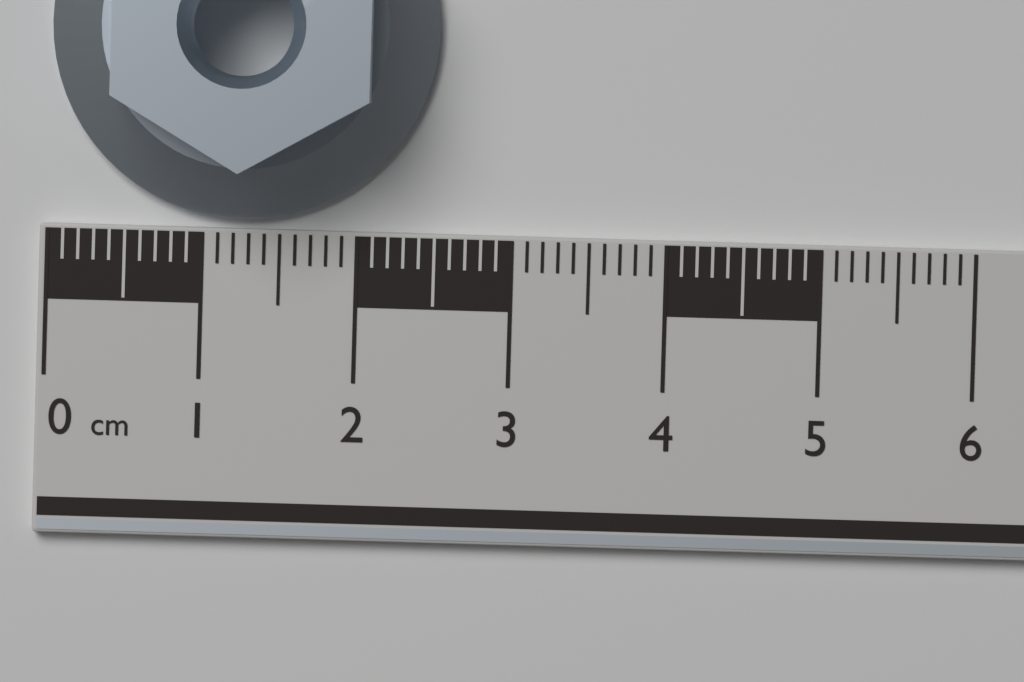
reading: 2.5 cm
